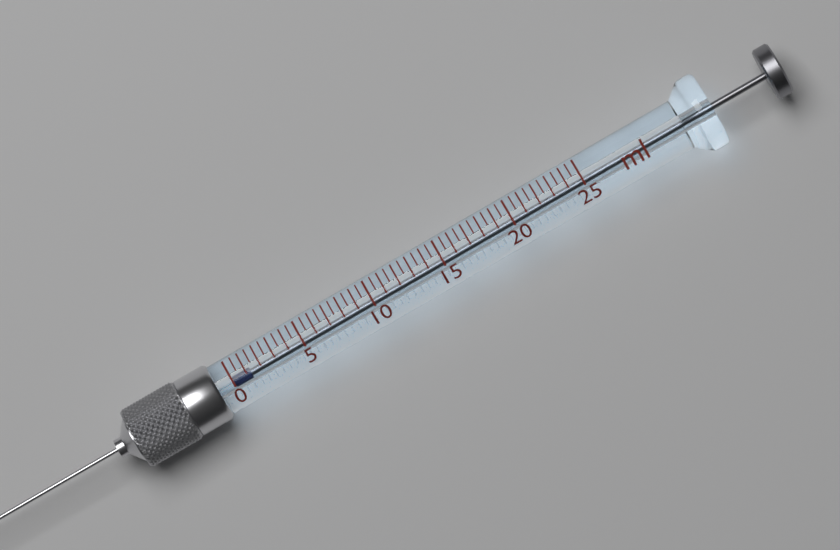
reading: 0.0 ml
